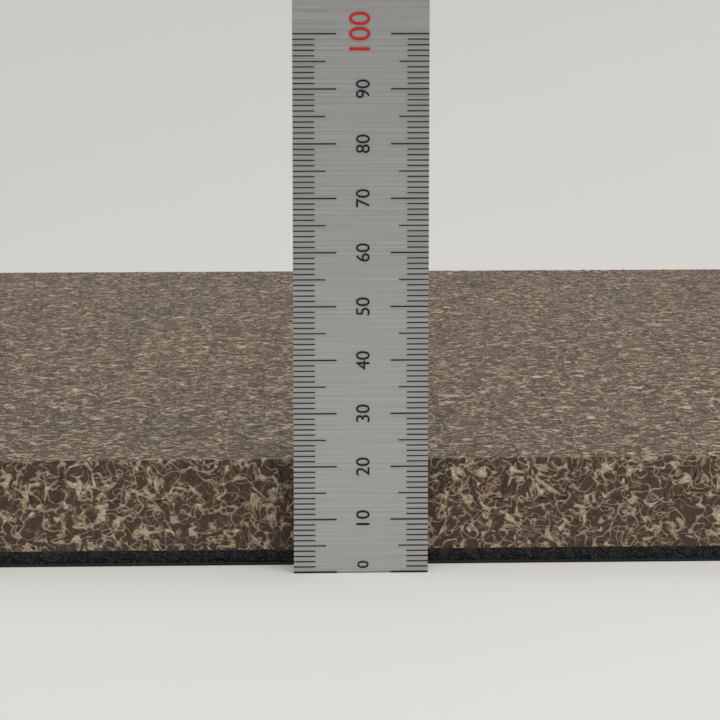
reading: 20 (no unit)
